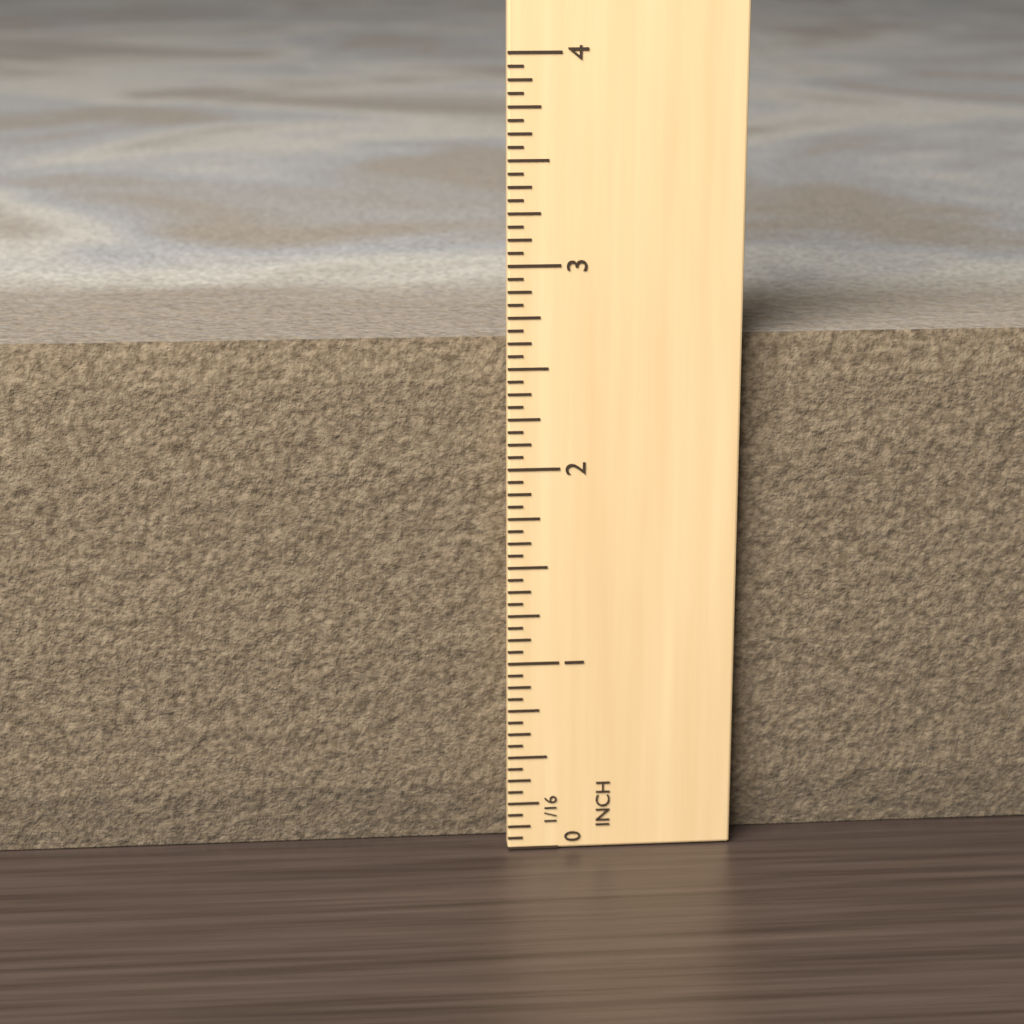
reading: 2.6250 in
